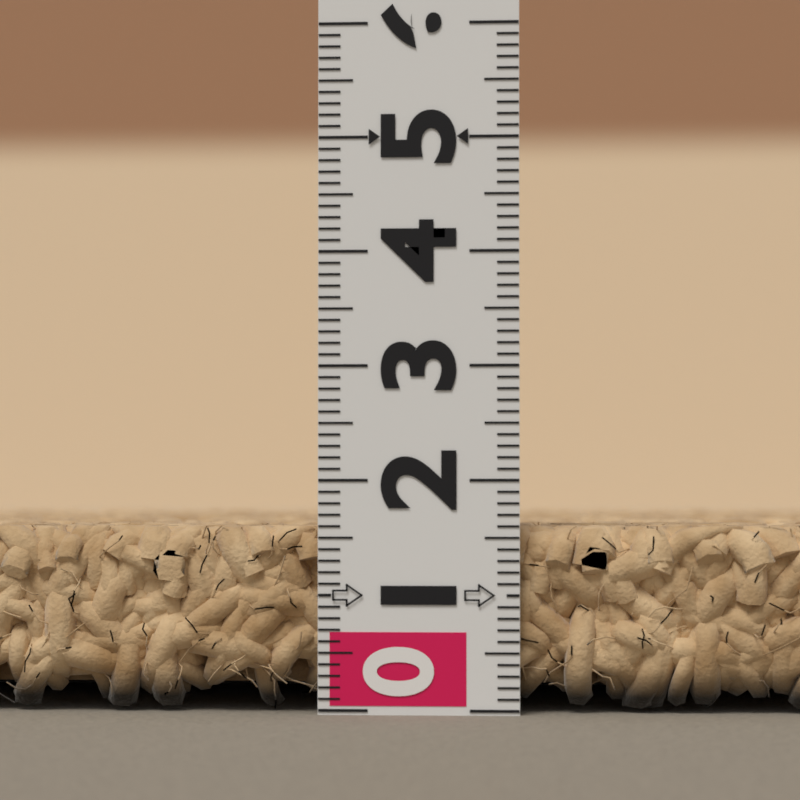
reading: 1.6 (no unit)
